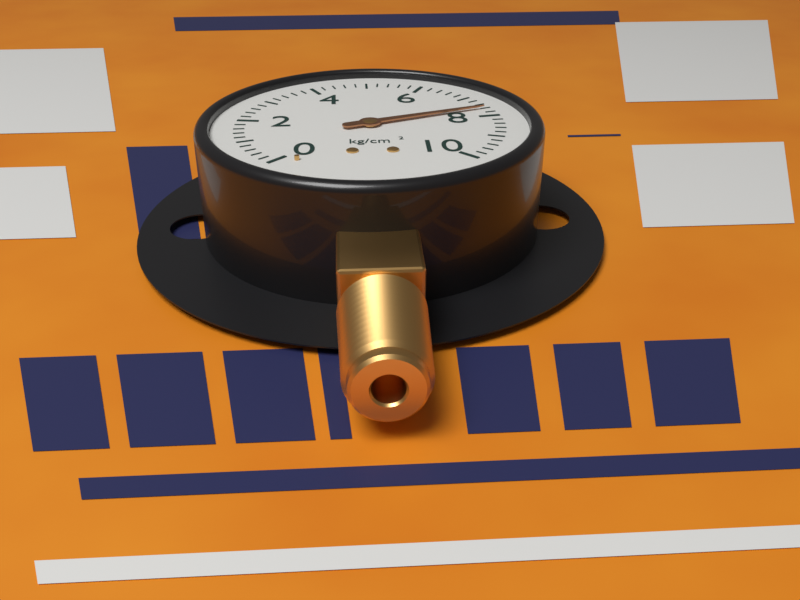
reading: 7.6 kg/cm²
